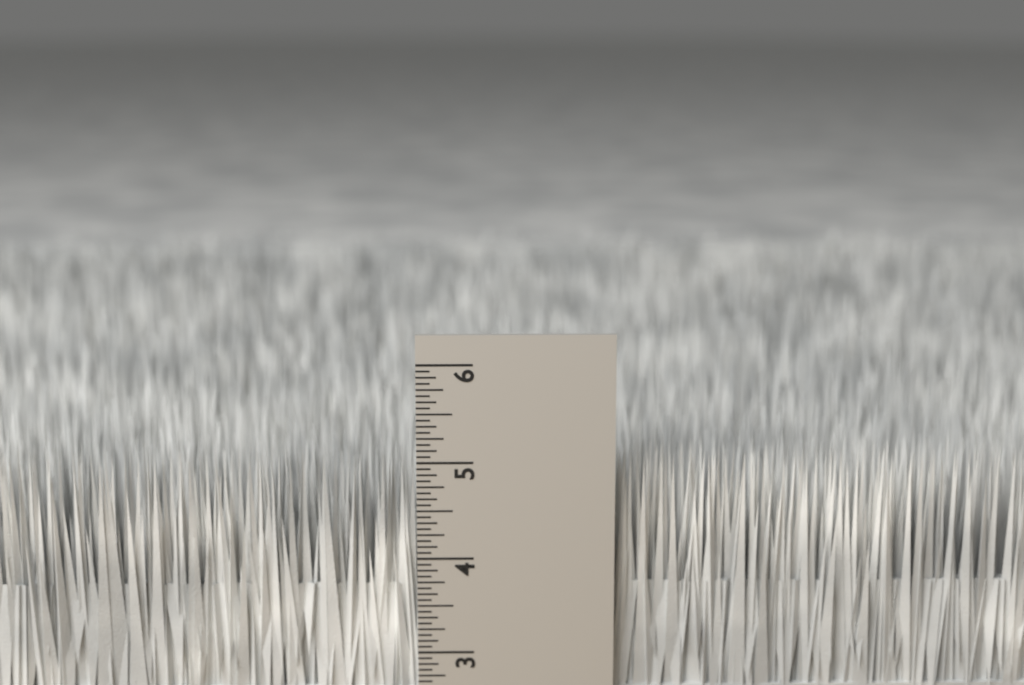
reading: 5.0625 in
